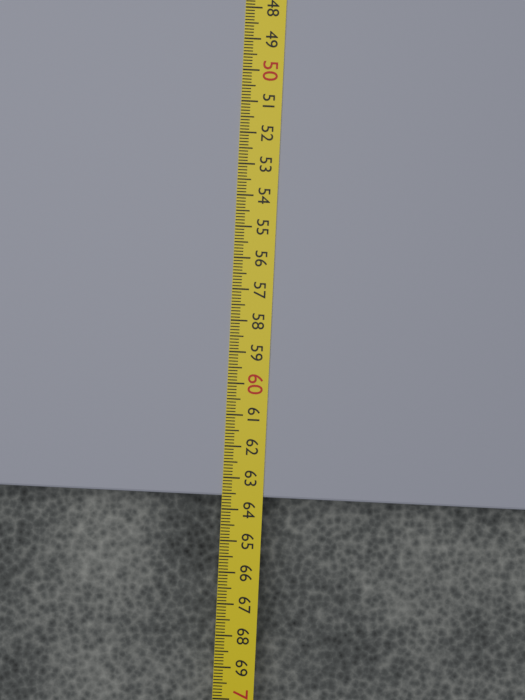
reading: 63.6 cm
